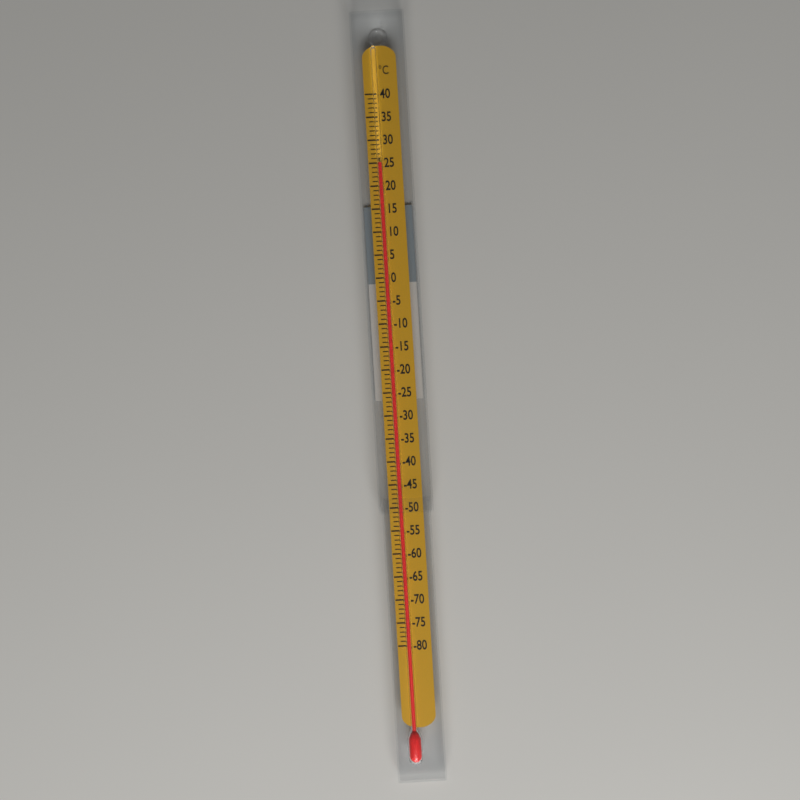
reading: 25 °C
